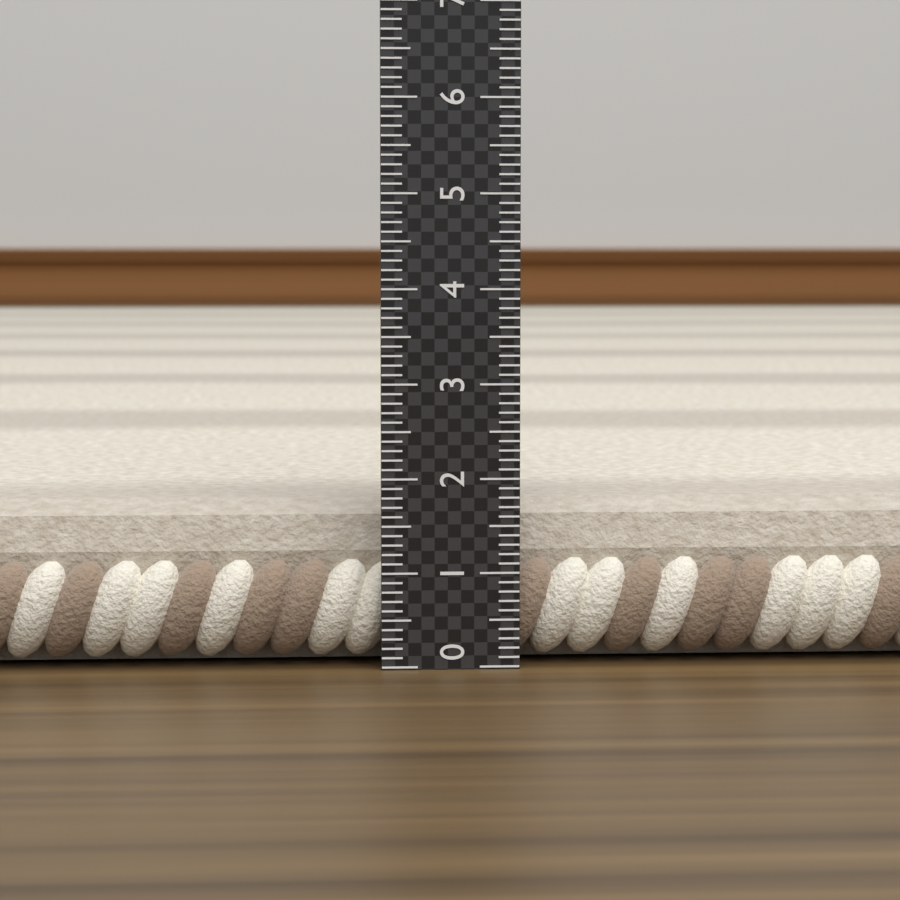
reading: 1.7 (no unit)
